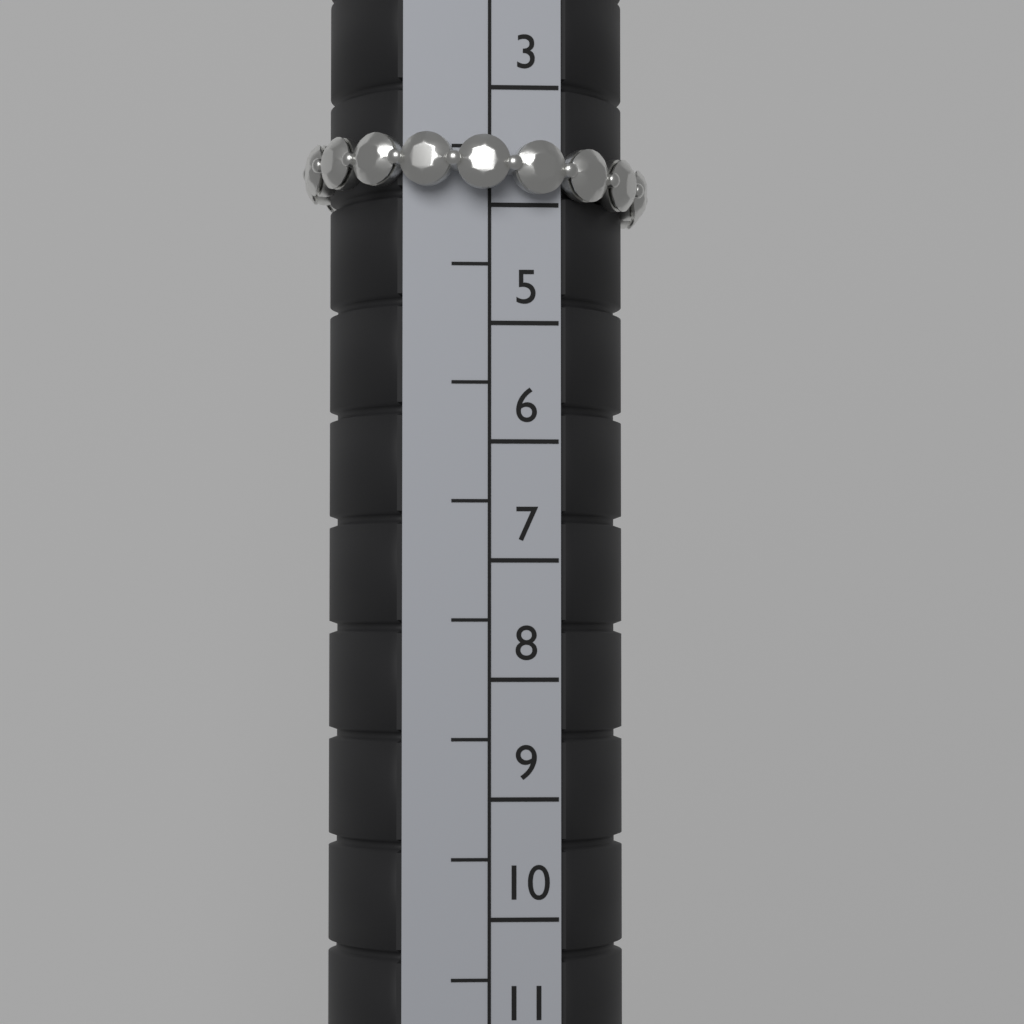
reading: 4.0 (no unit)
